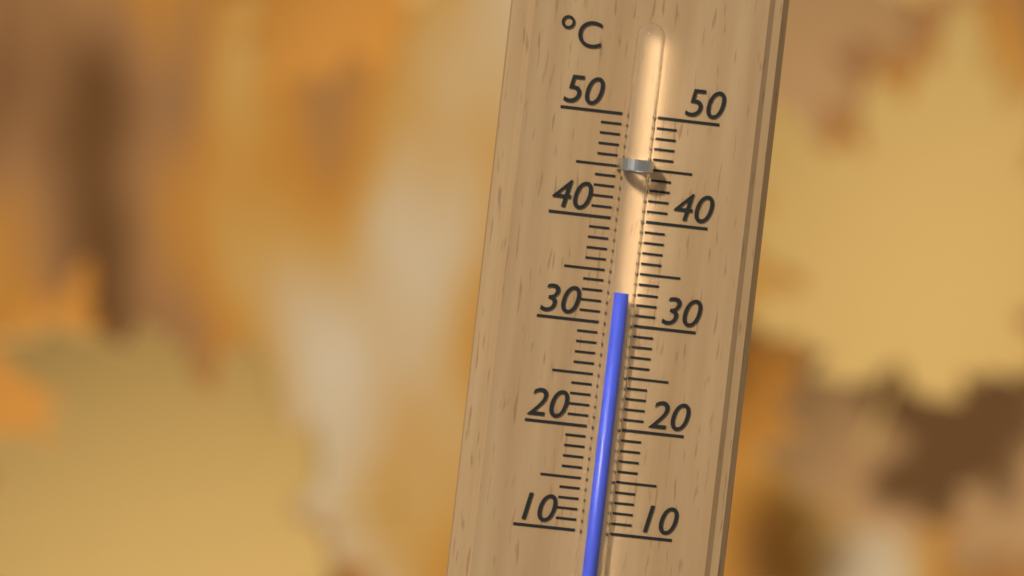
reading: 33 °C
